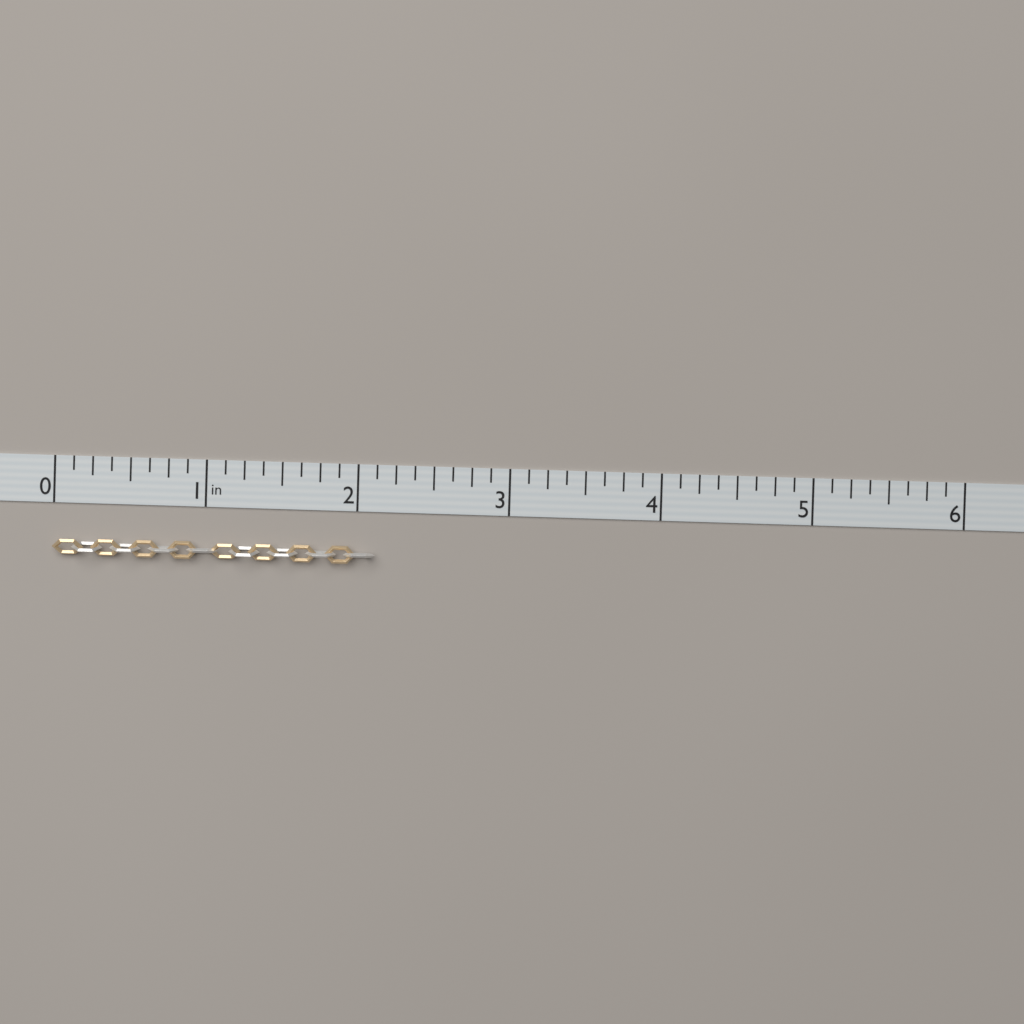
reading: 2.125 in
